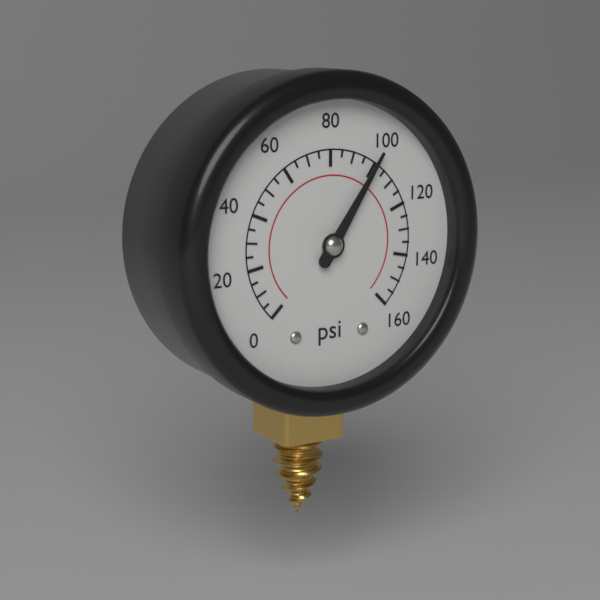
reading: 100 psi
